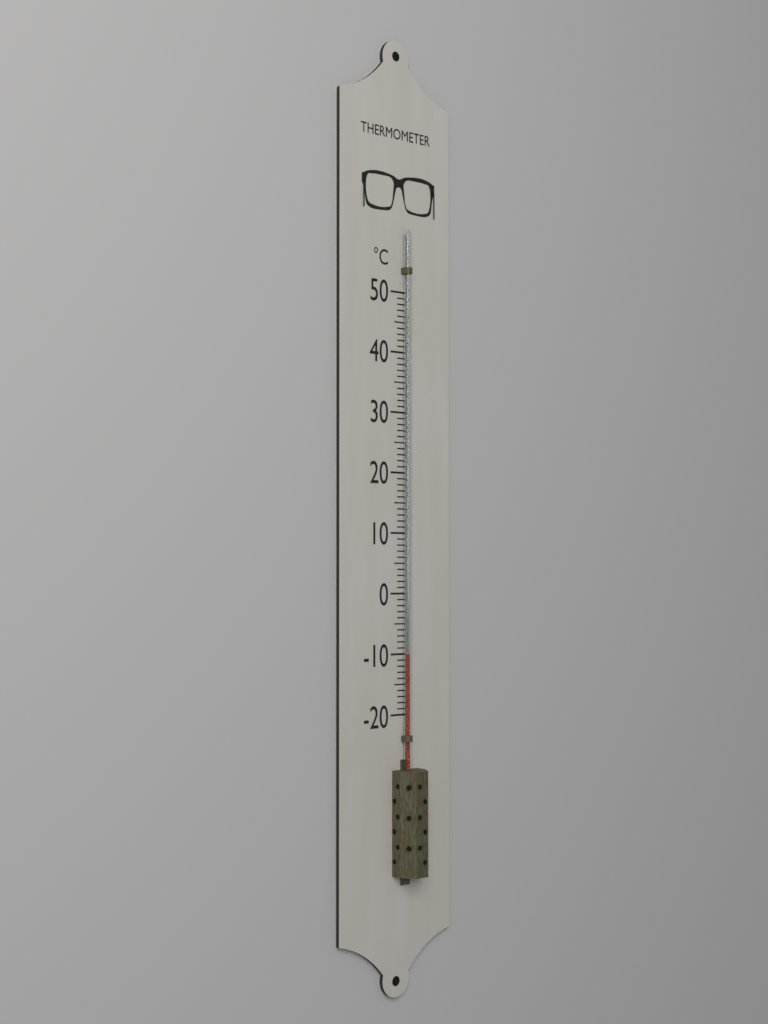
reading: -10 °C
